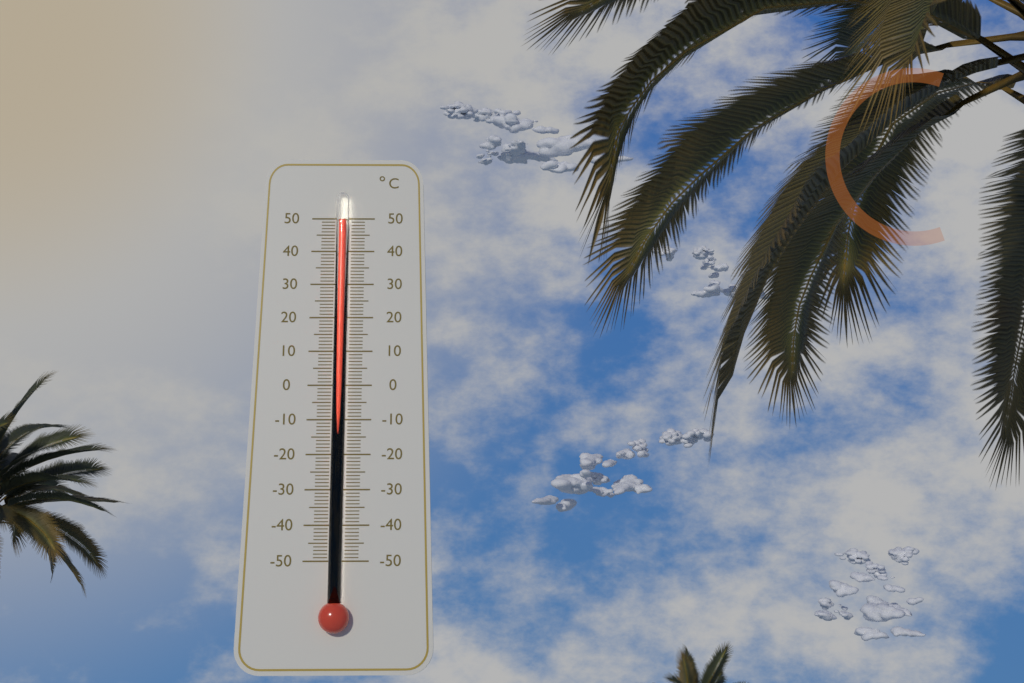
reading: 49 °C
